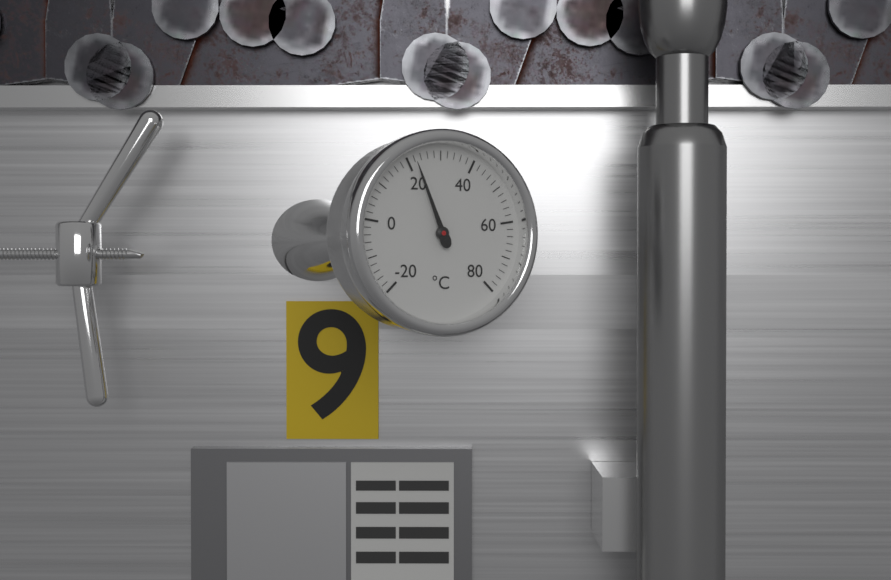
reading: 22 °C
